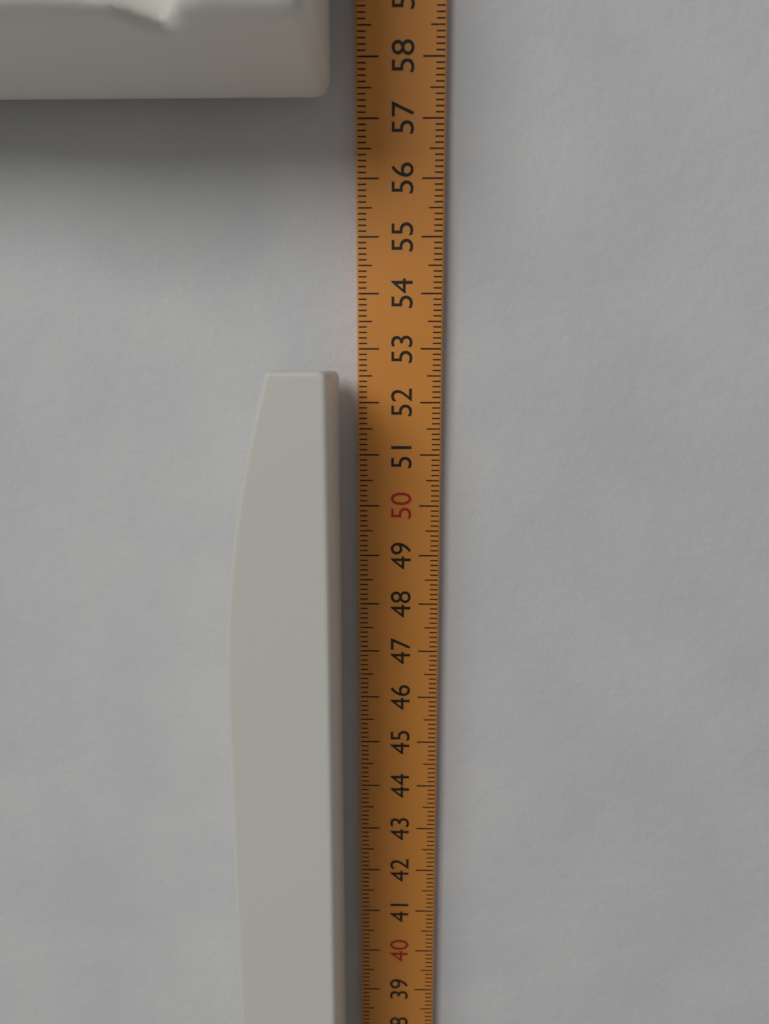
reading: 52.6 cm
